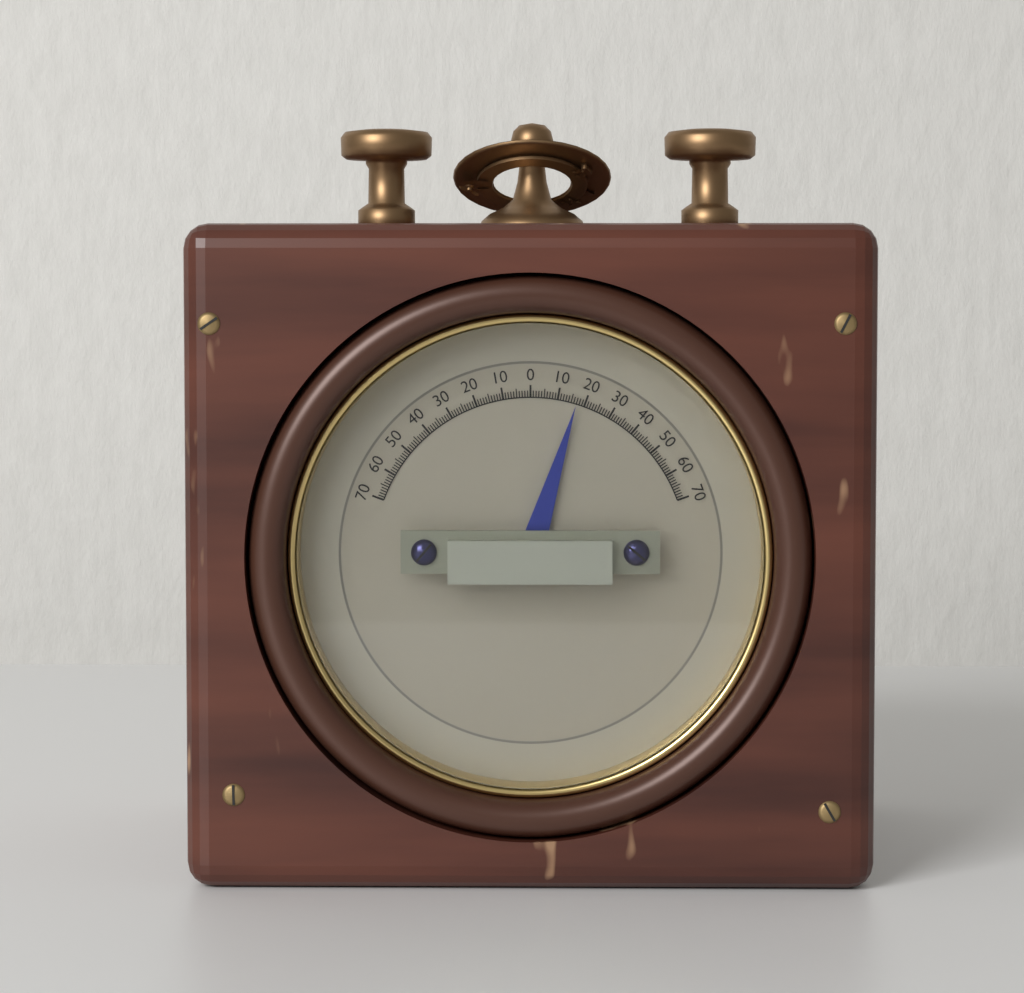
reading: 17 (no unit)
